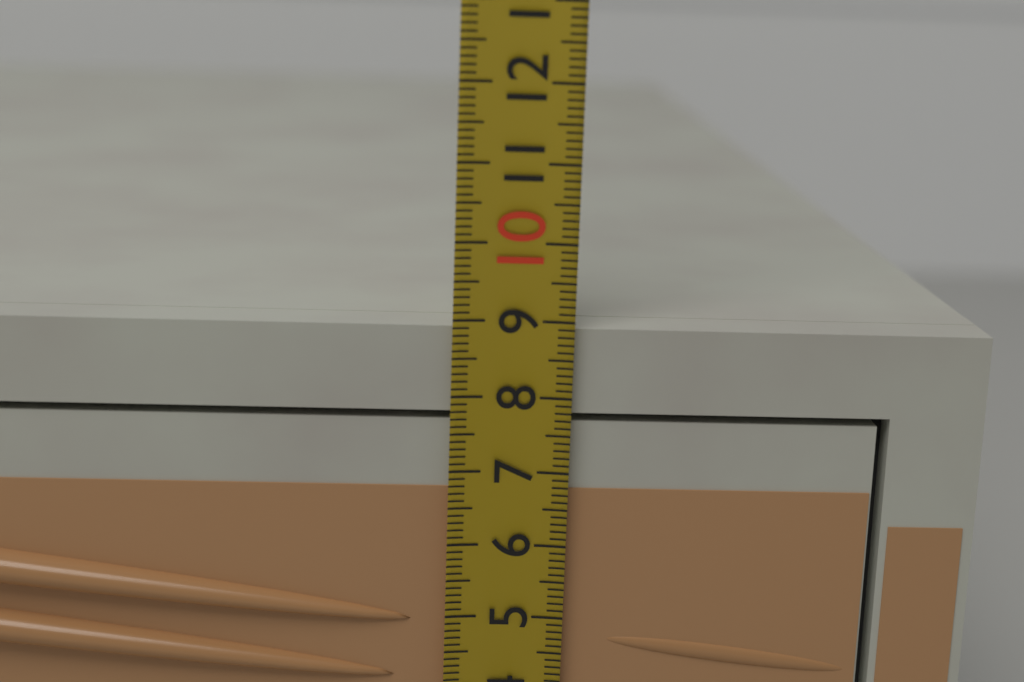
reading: 8.9 (no unit)
